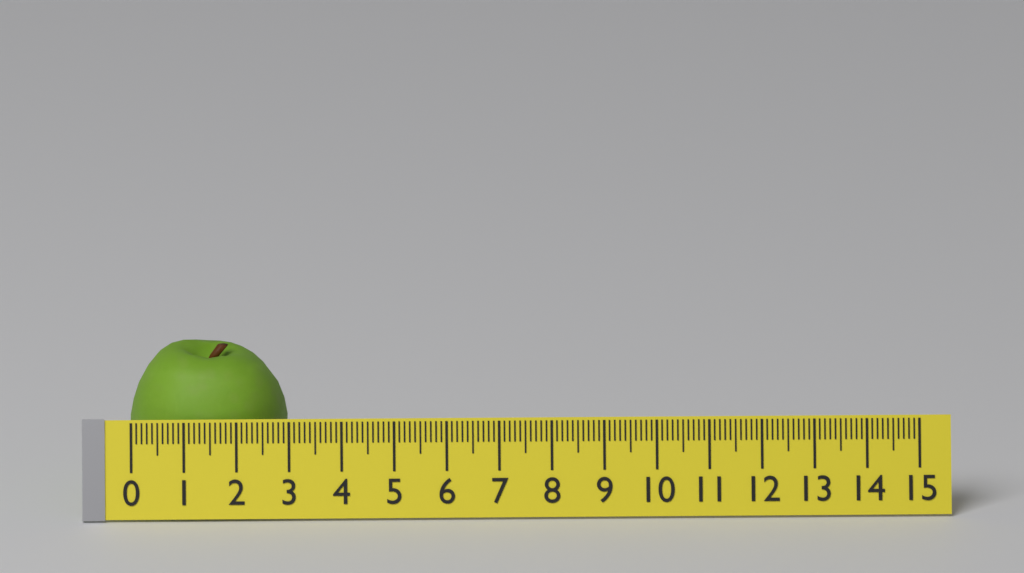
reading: 3.0 (no unit)
